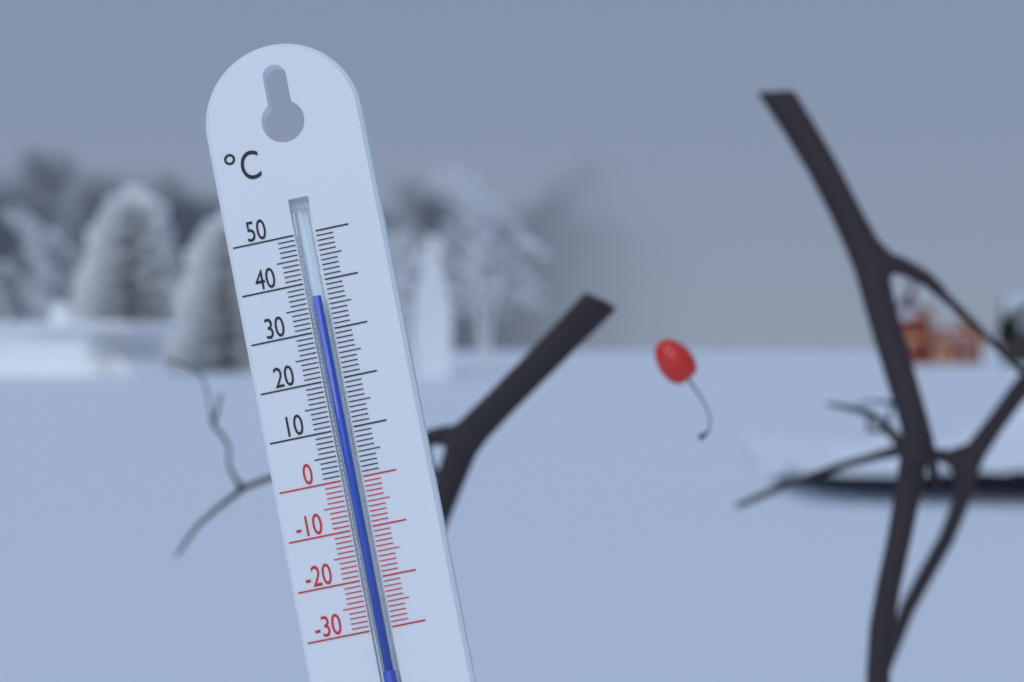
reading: 37 °C
